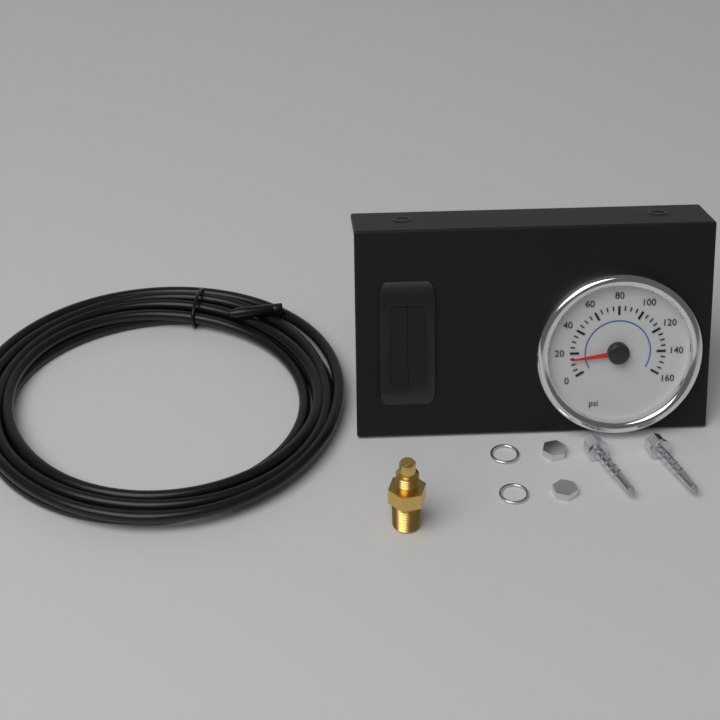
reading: 15 psi
